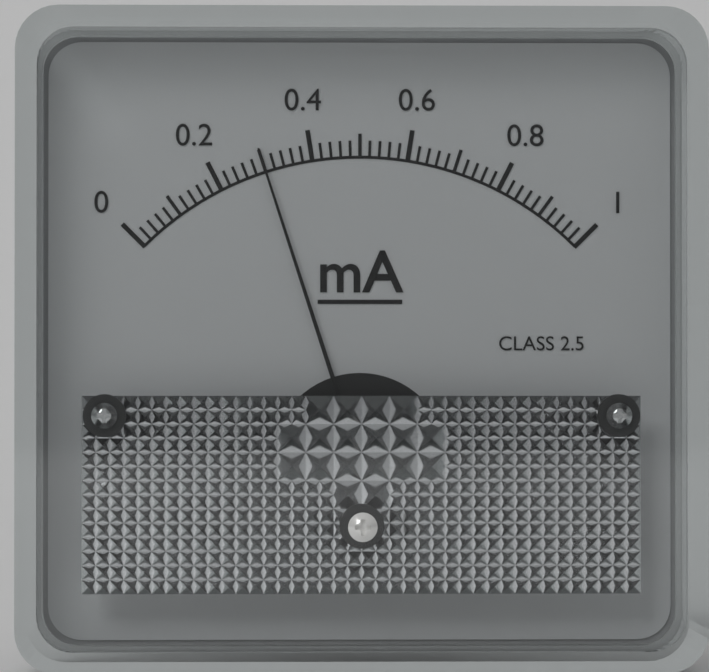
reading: 0.30 mA
